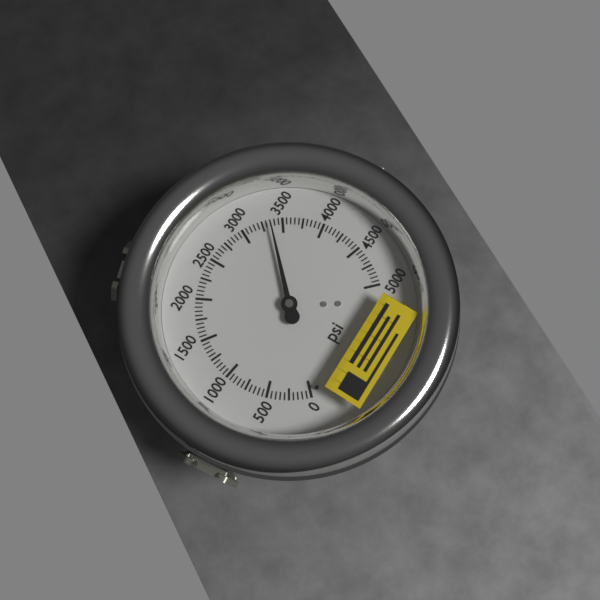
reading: 3350 psi
